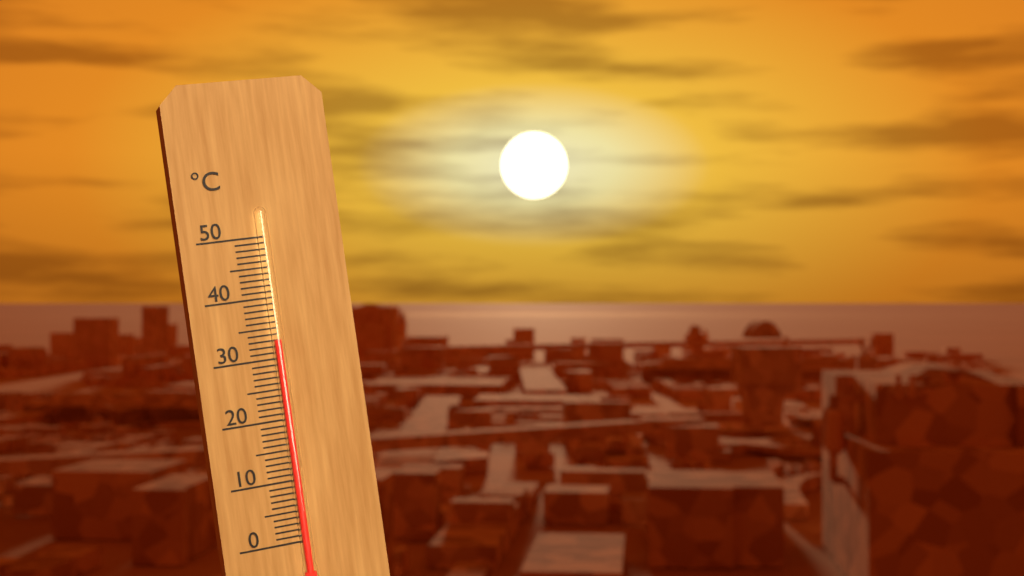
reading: 33 °C
